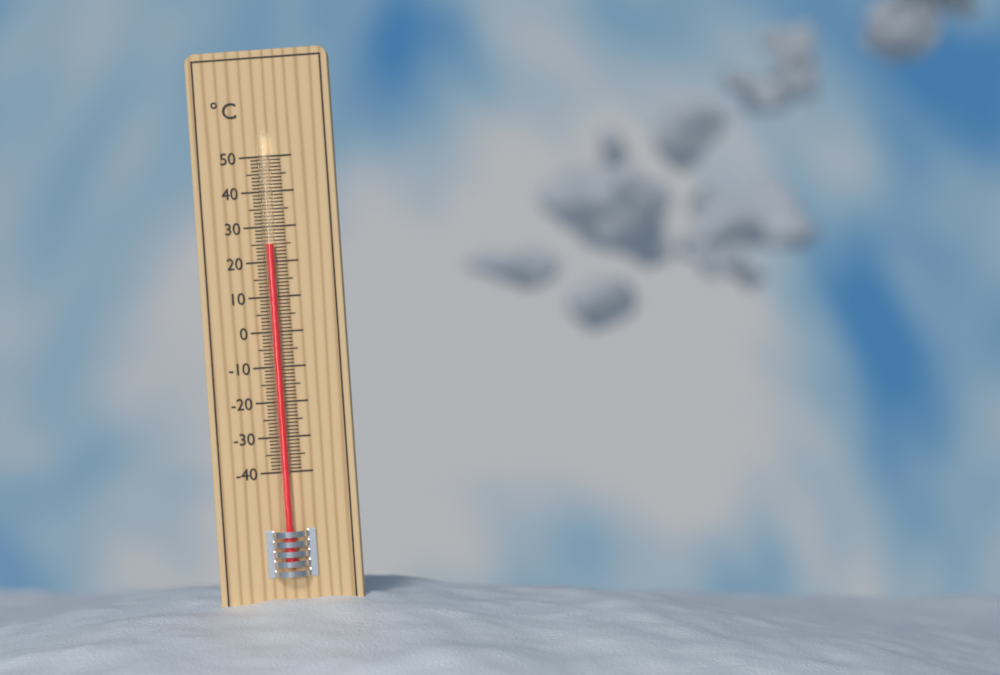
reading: 25 °C
